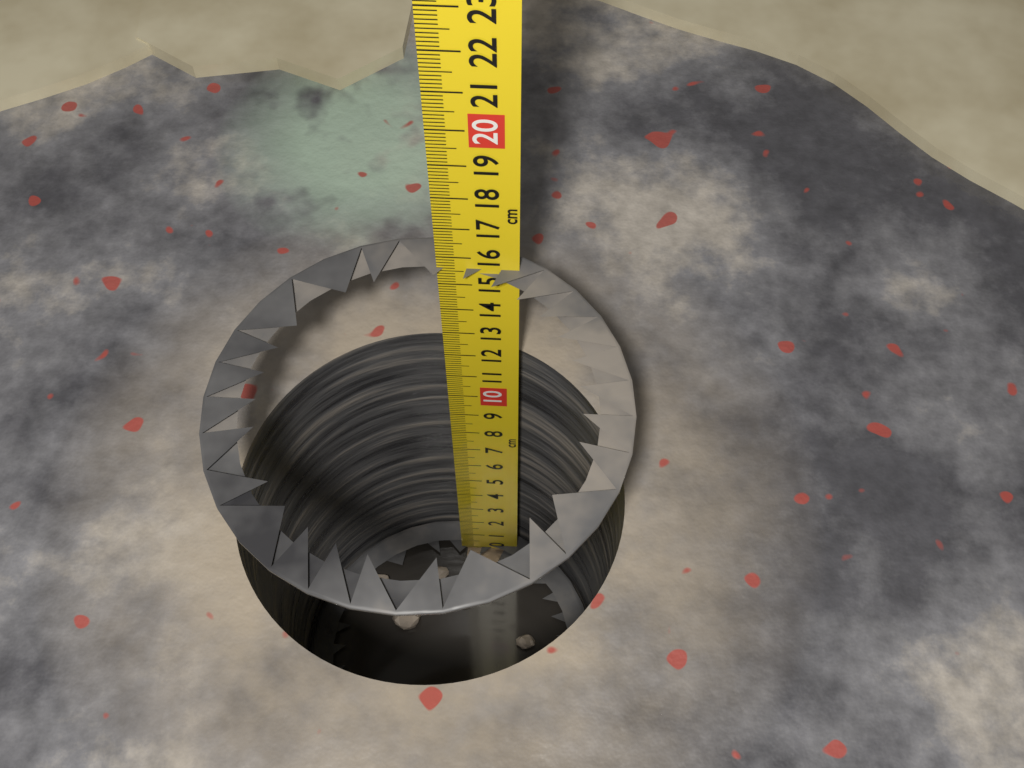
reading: 15.6 cm
